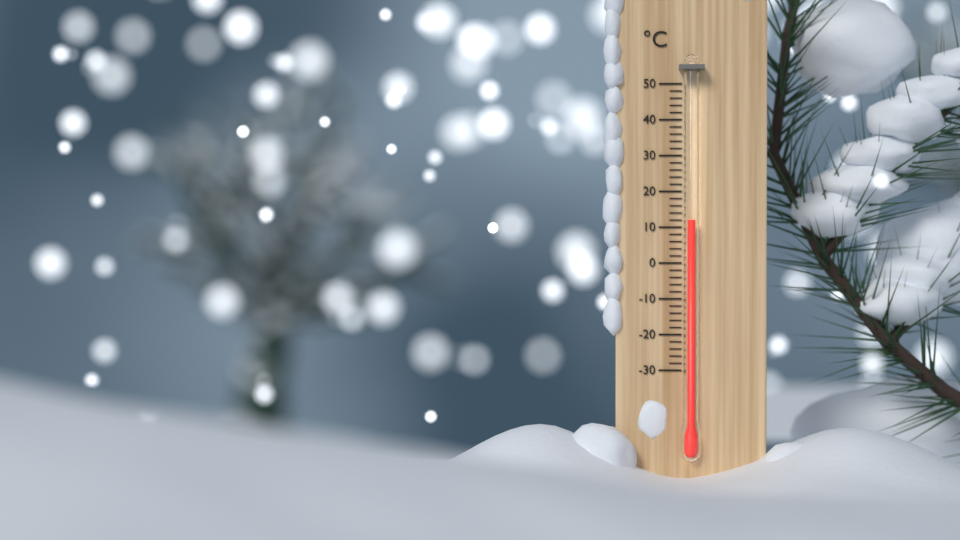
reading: 12 °C
